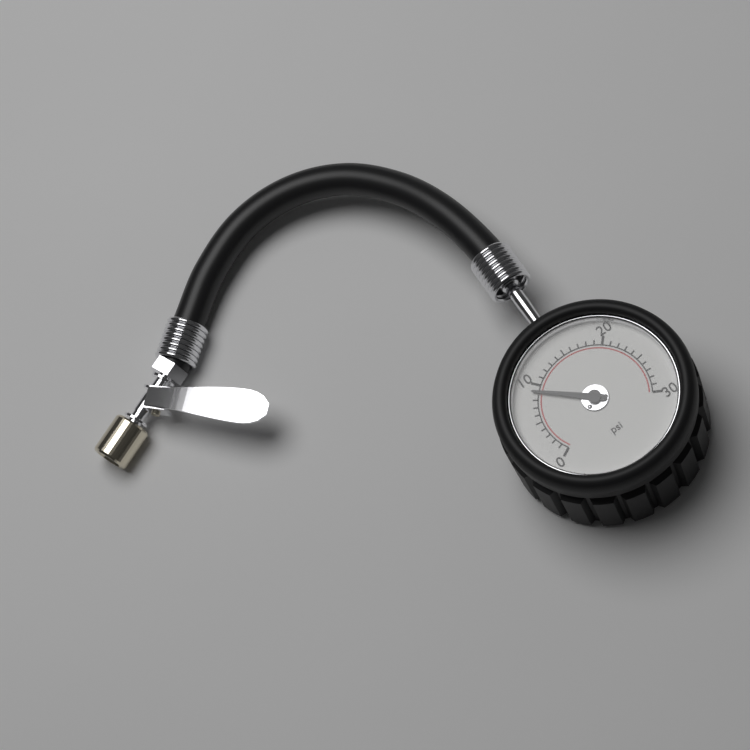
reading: 9 psi
